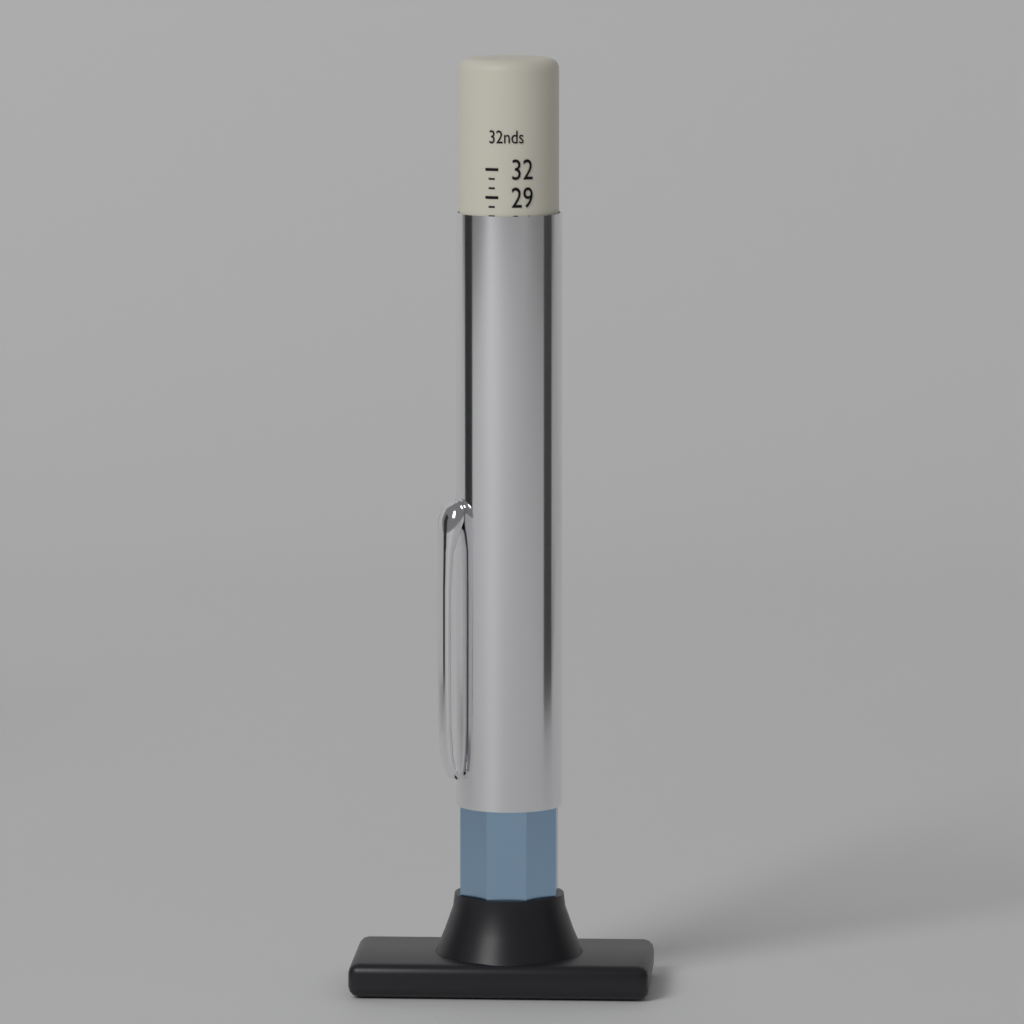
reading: 27 32nds
